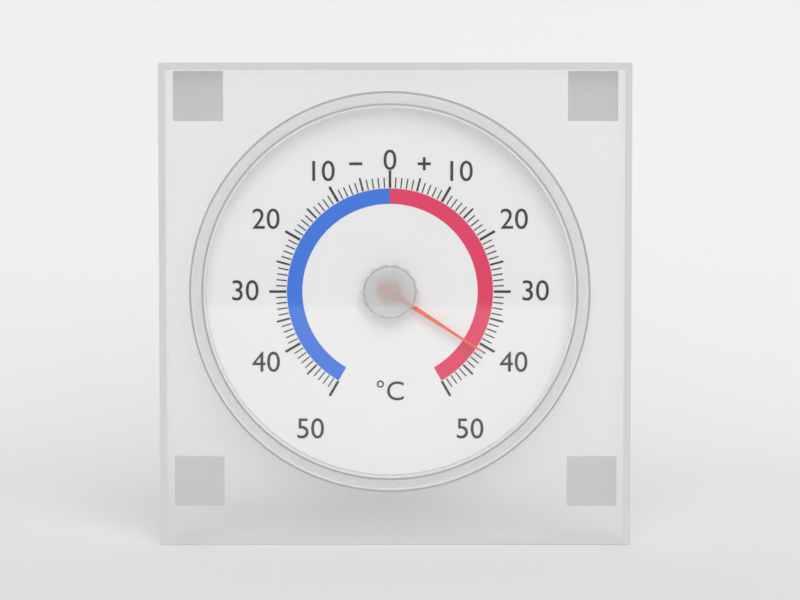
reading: 41 °C
